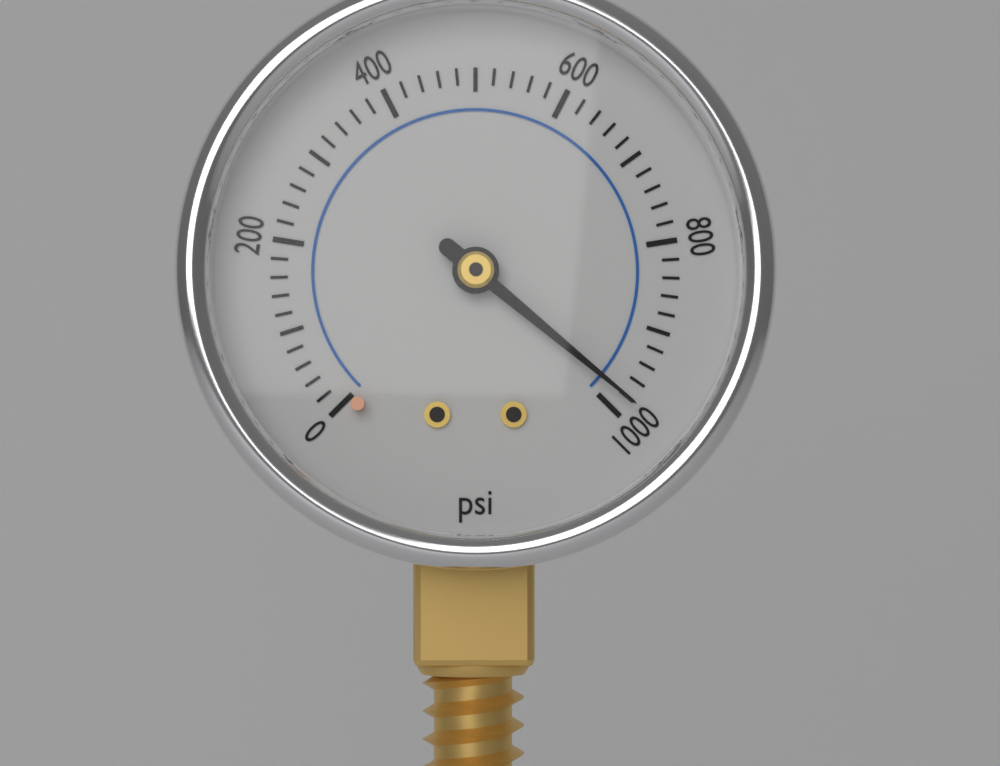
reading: 980 psi
